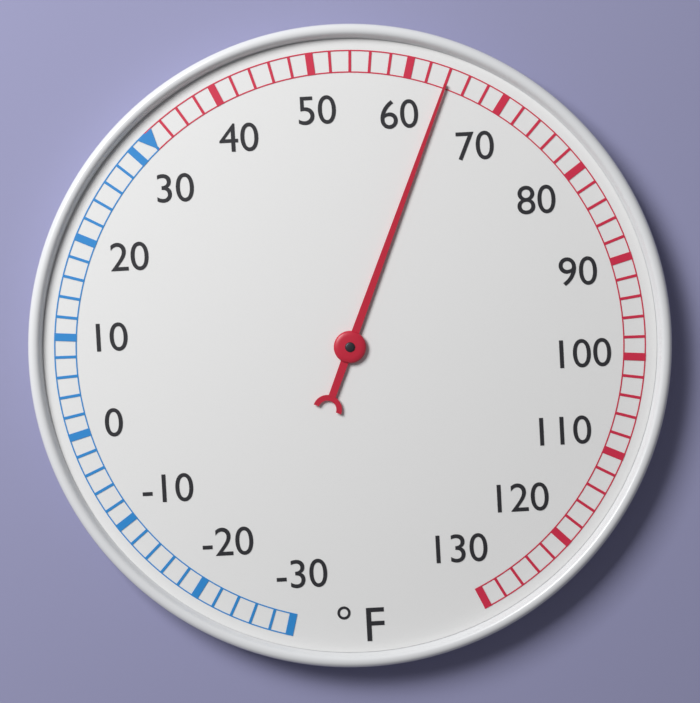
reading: 64 °F
